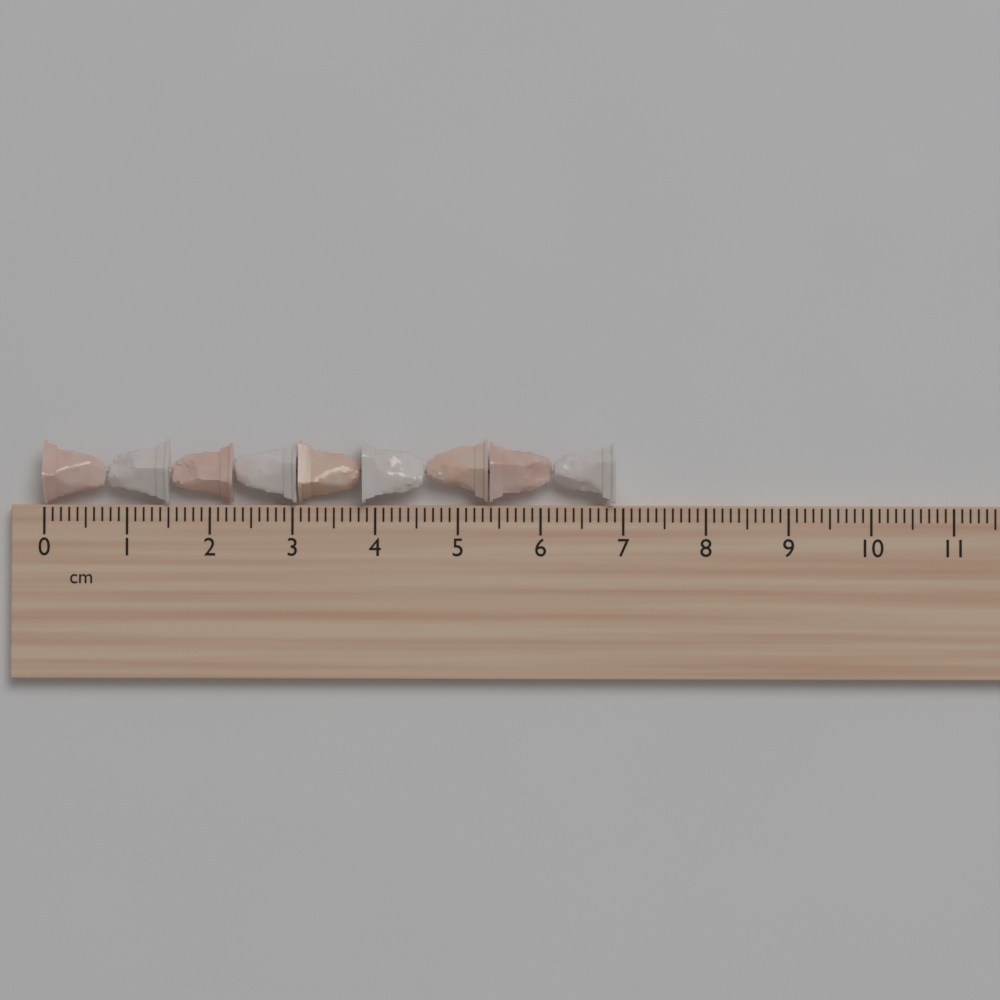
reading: 6.9 cm
